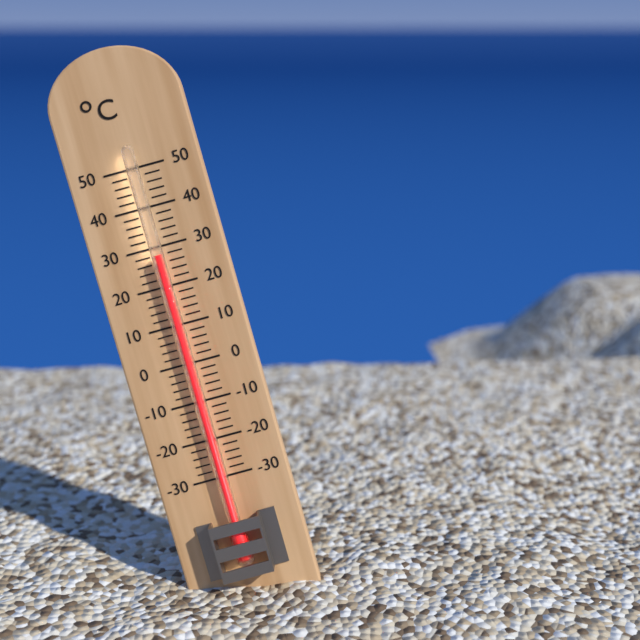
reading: 28 °C
